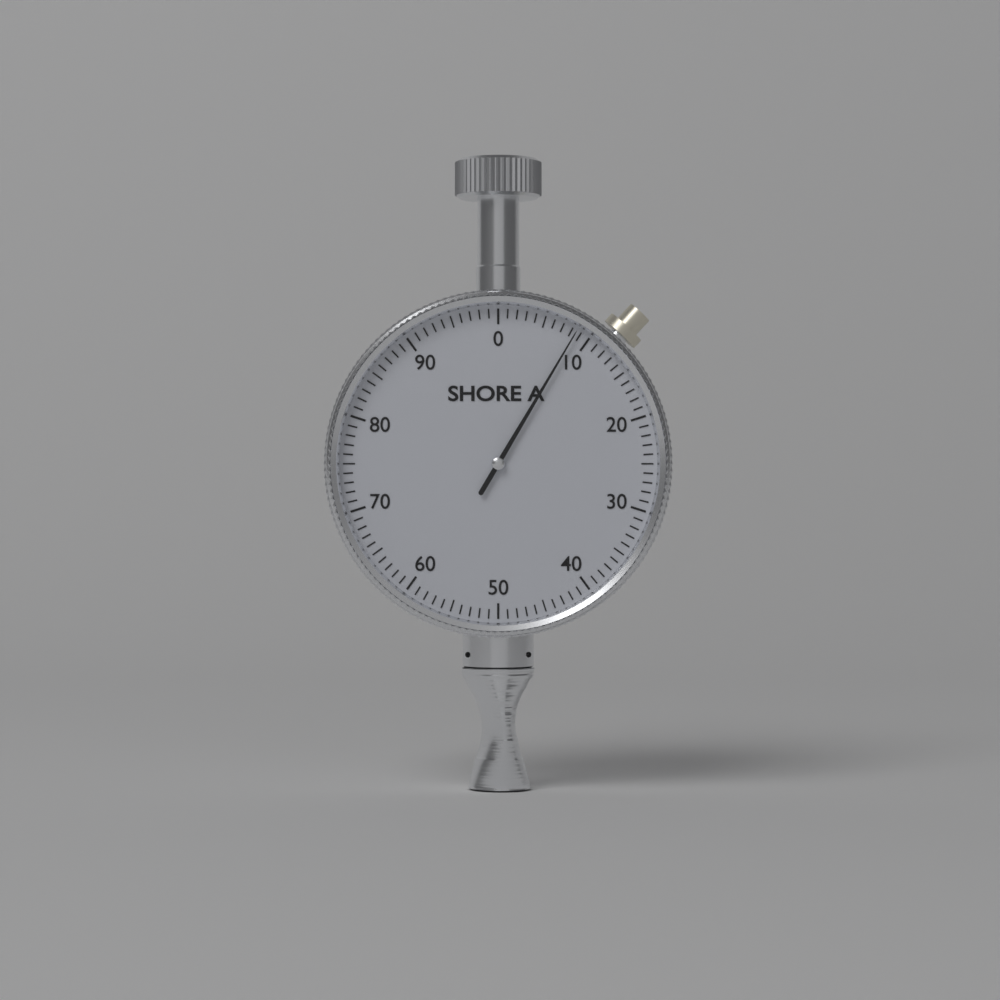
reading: 8.5 Shore A
